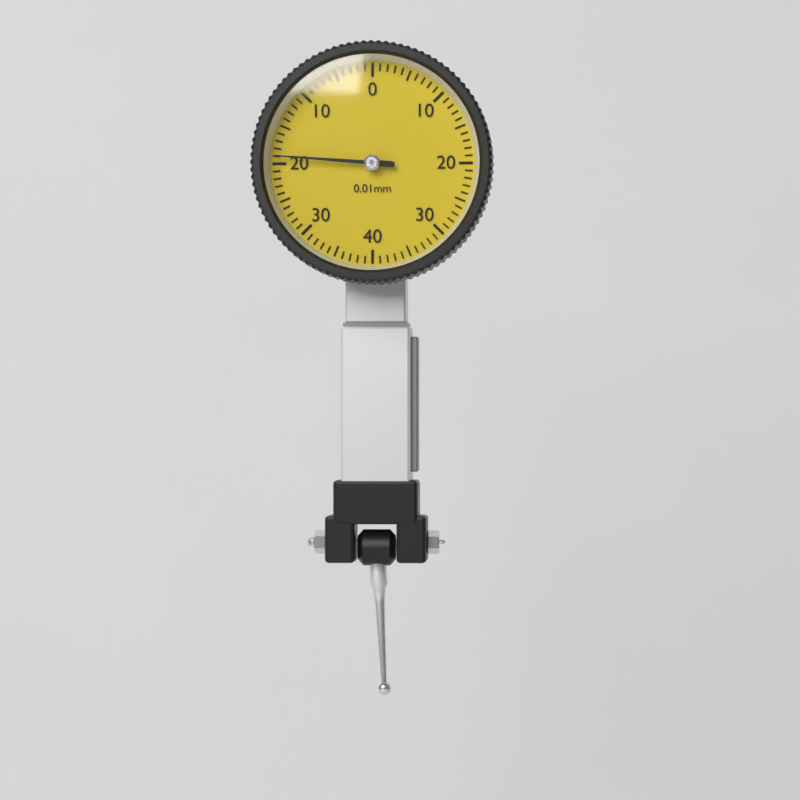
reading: 0.19 mm
